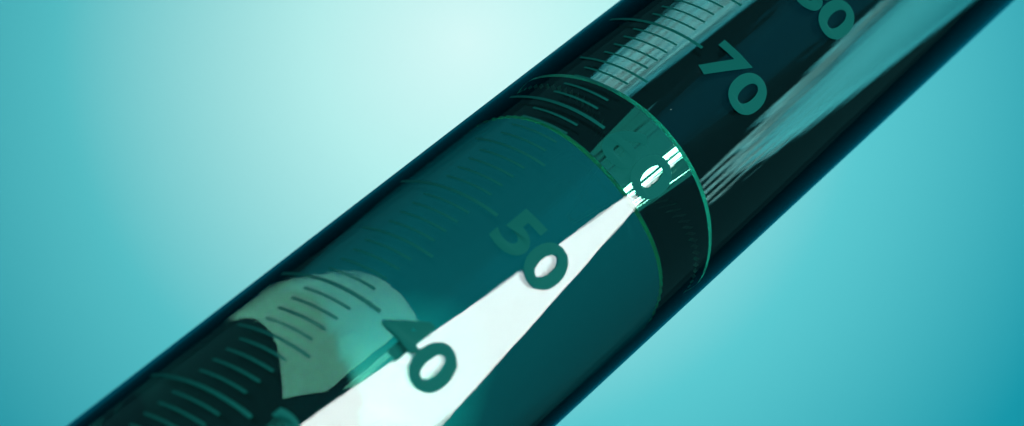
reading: 64 ml
